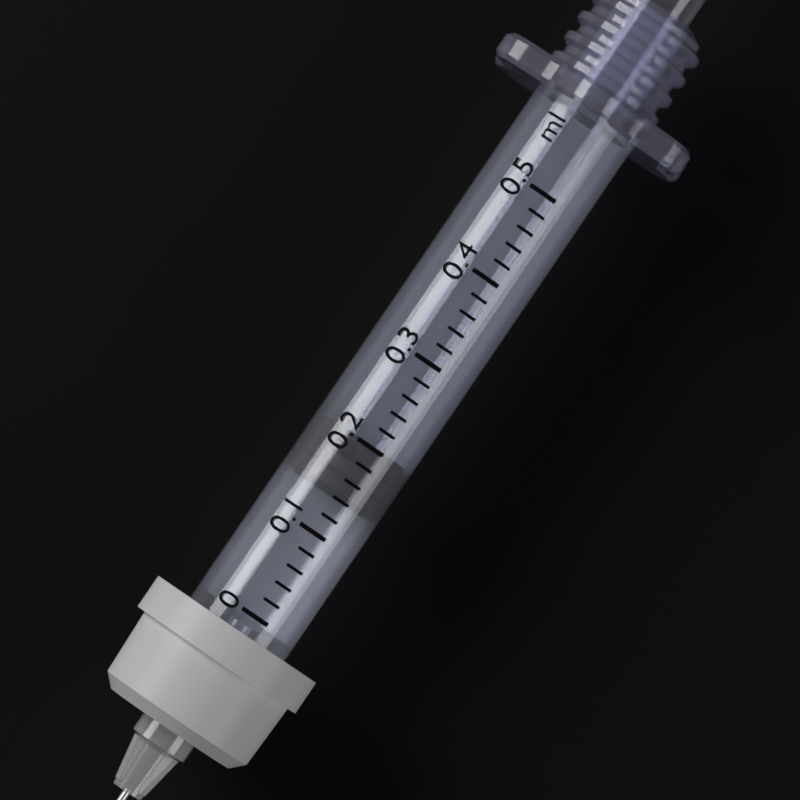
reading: 0.14 ml
